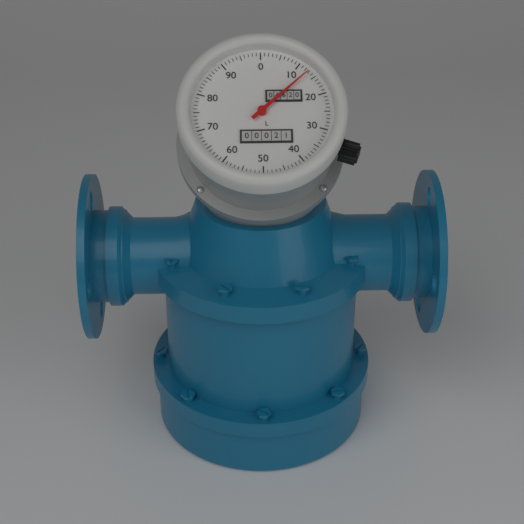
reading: 13 L
